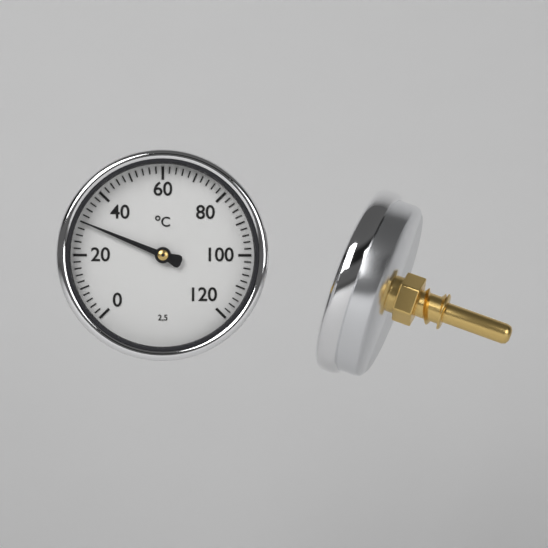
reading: 30 °C
